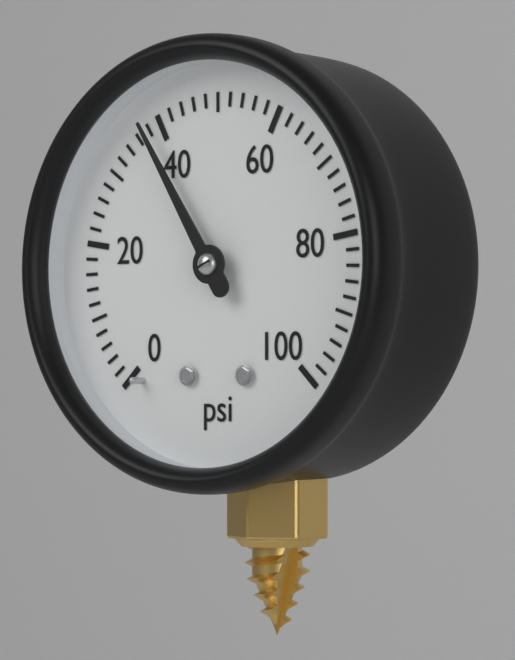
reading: 38 psi
